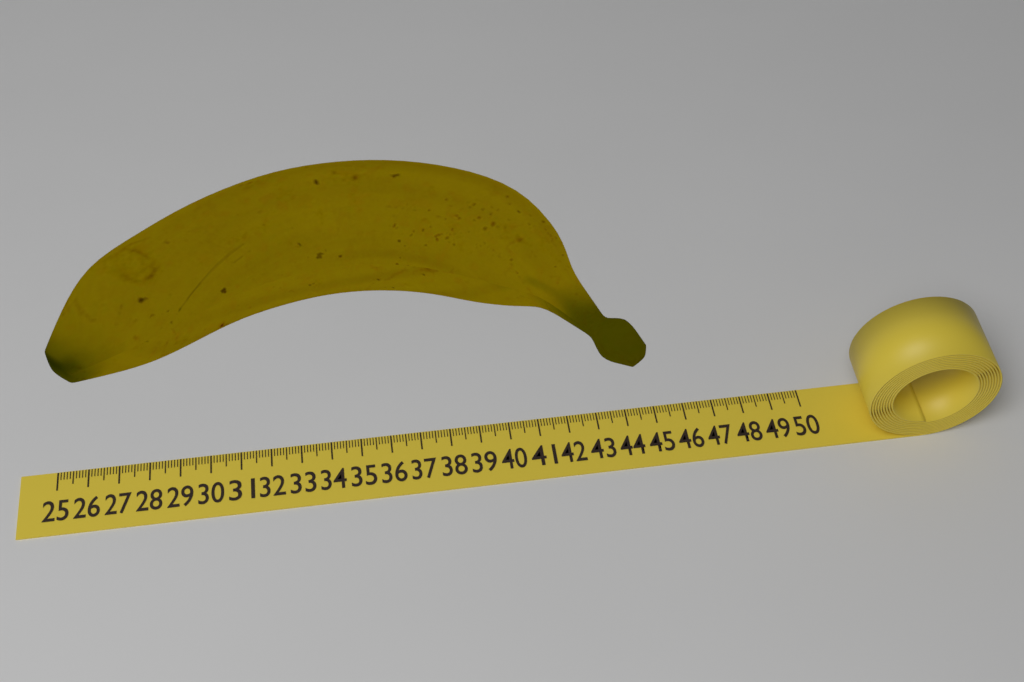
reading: 44.7 (no unit)
